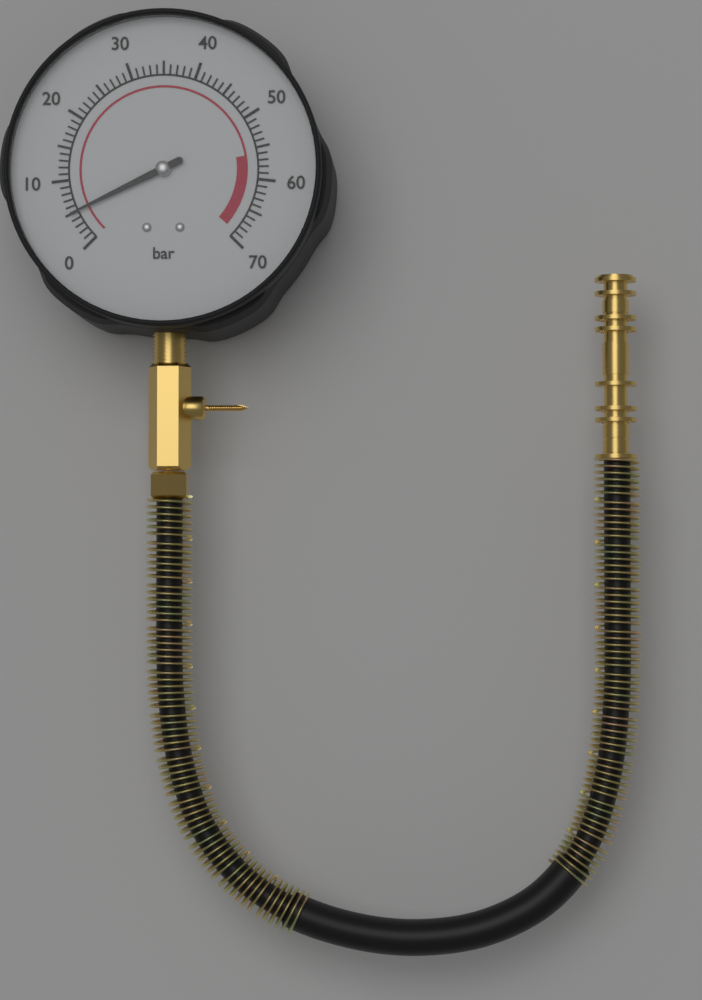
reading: 5 bar
